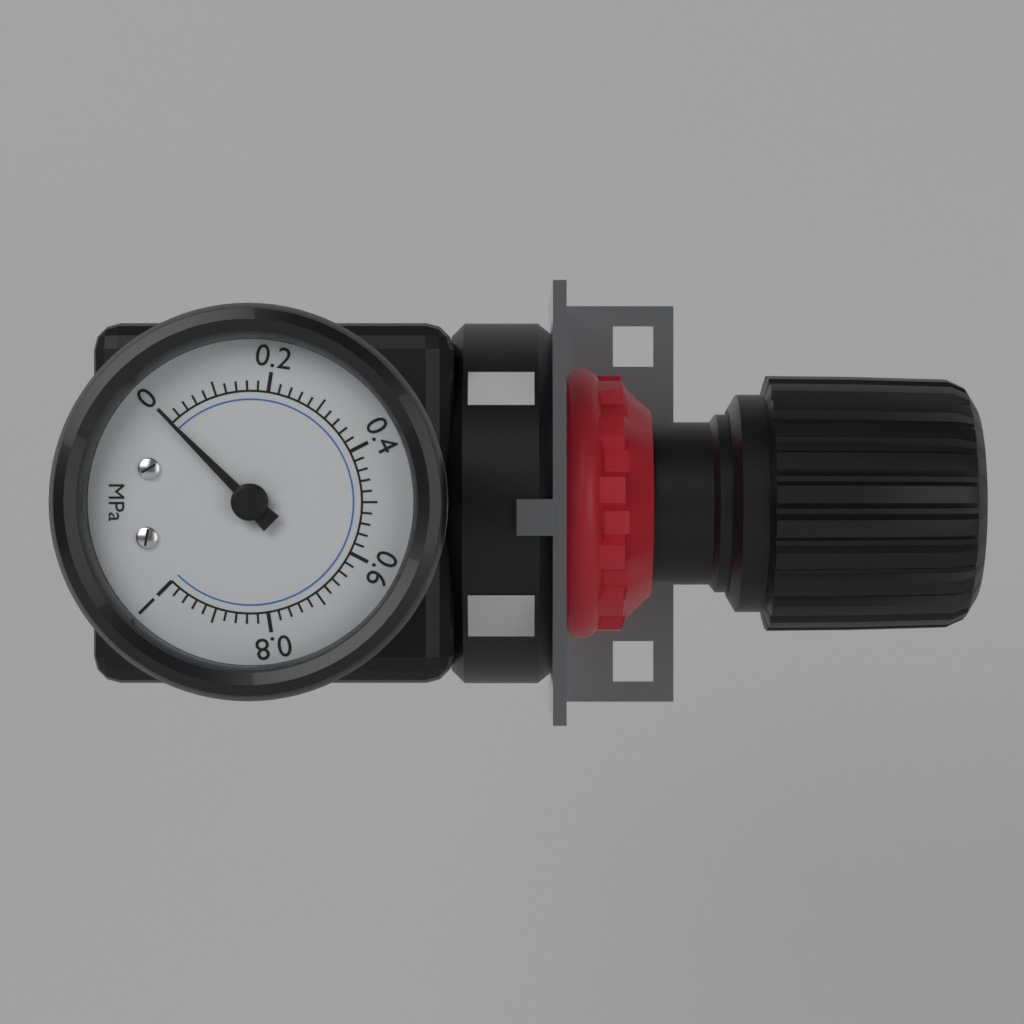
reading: 0.00 MPa
